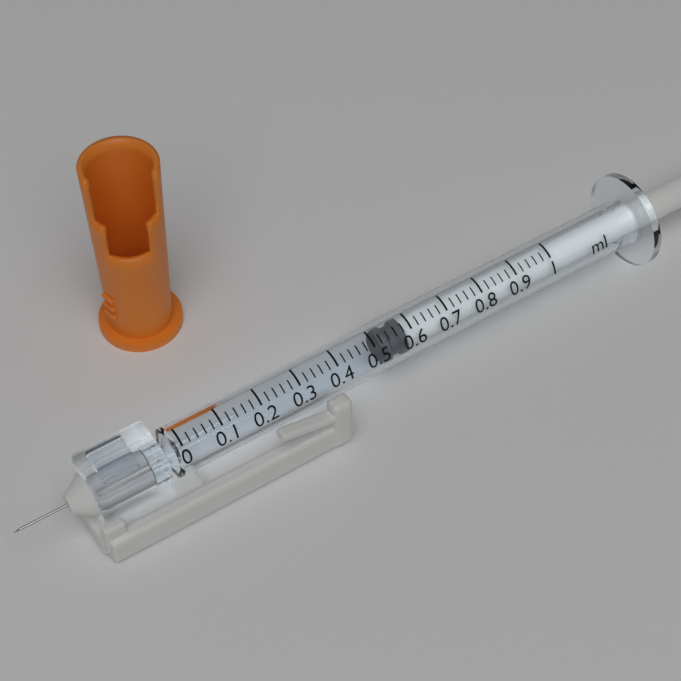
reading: 0.52 ml
